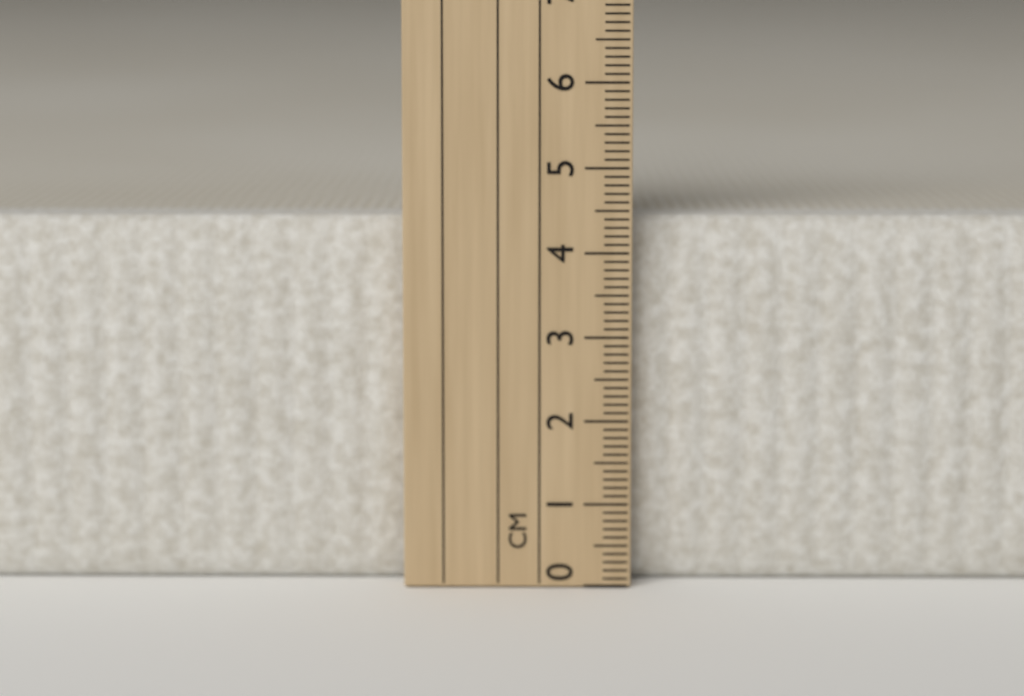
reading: 4.4 cm
